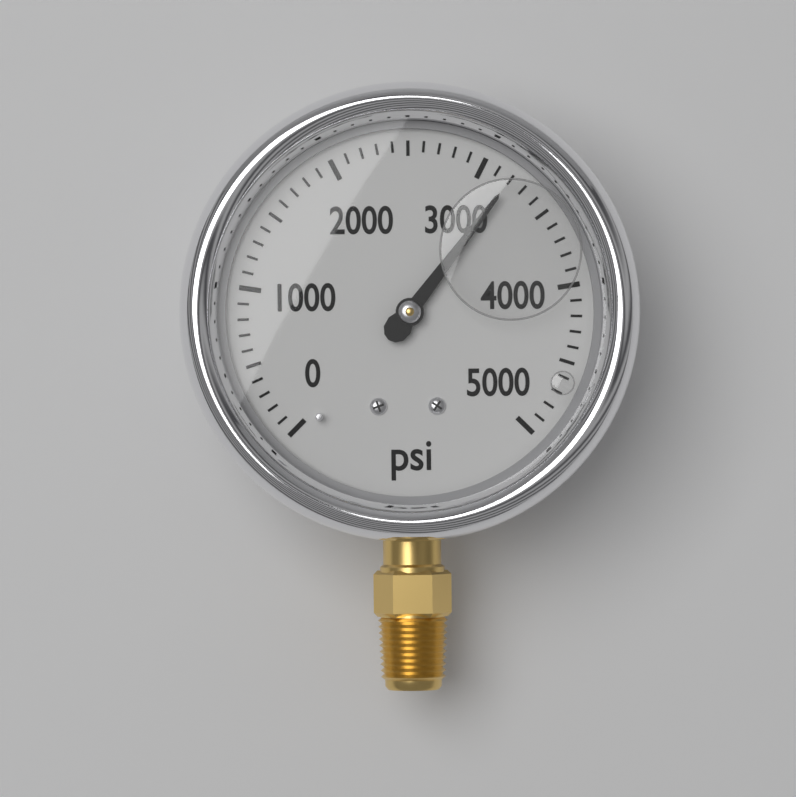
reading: 3200 psi
